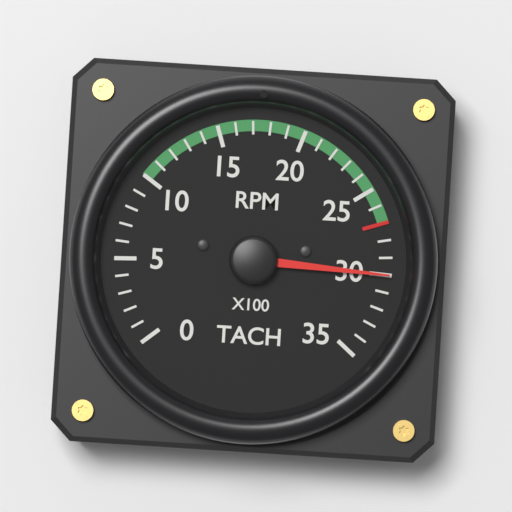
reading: 3000 RPM
